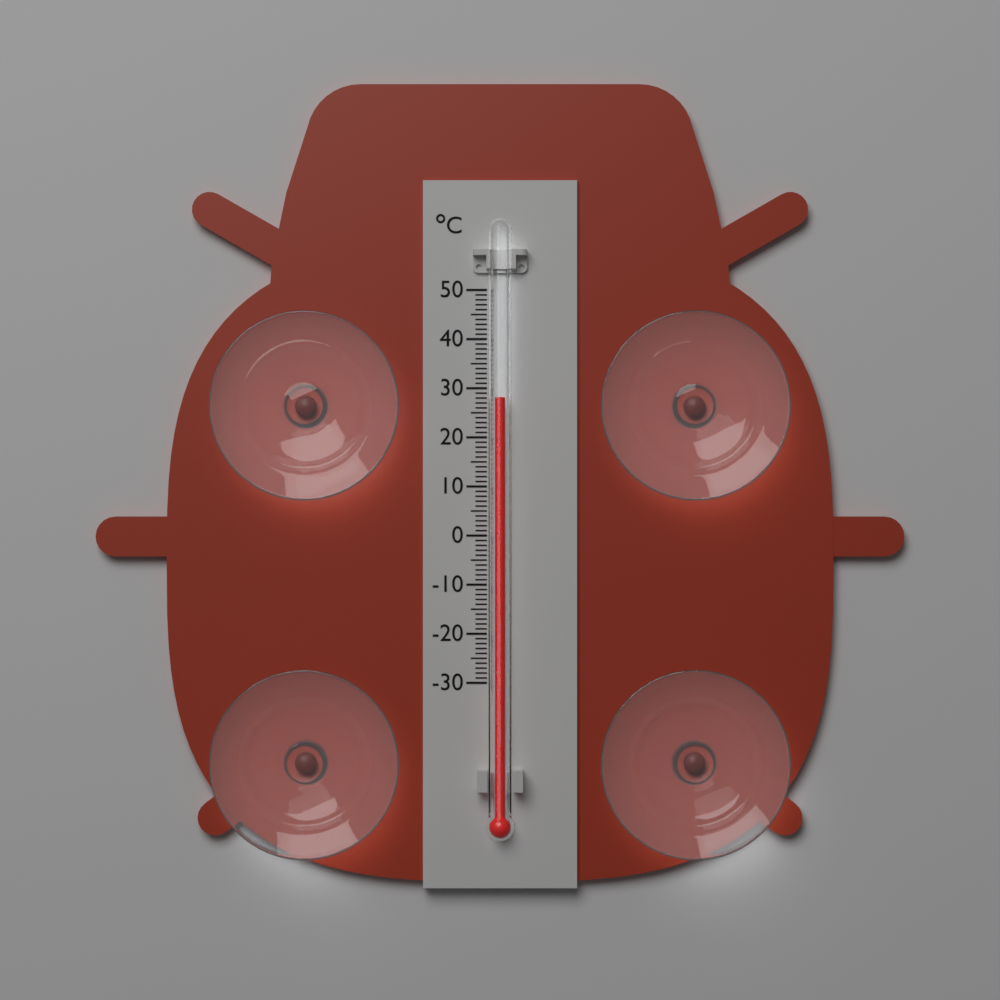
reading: 28 °C
